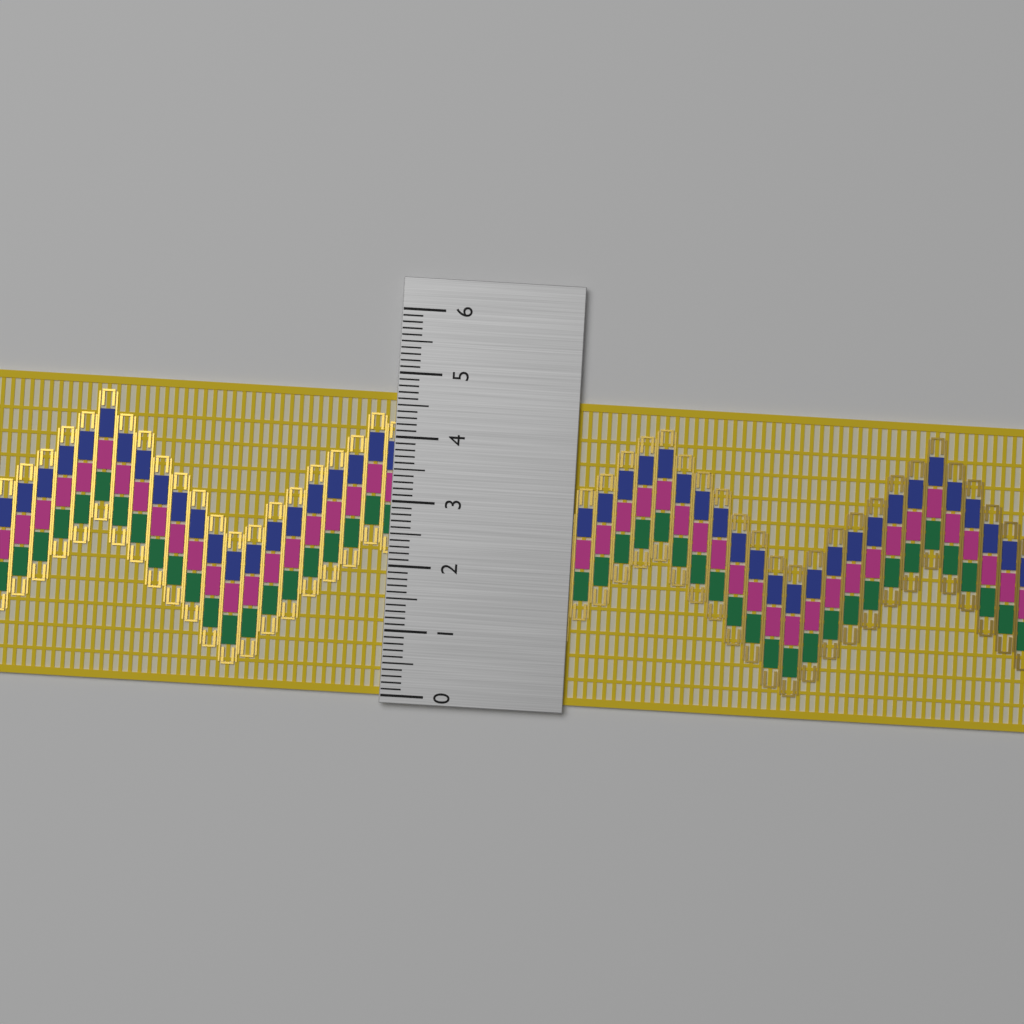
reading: 4.7 (no unit)
